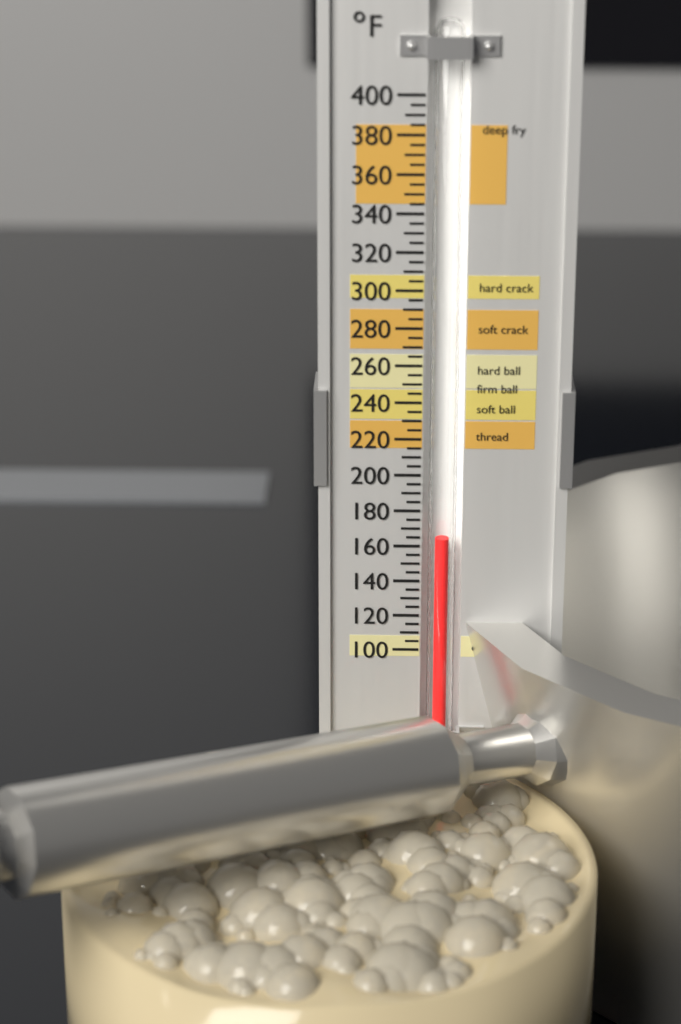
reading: 165 °F
